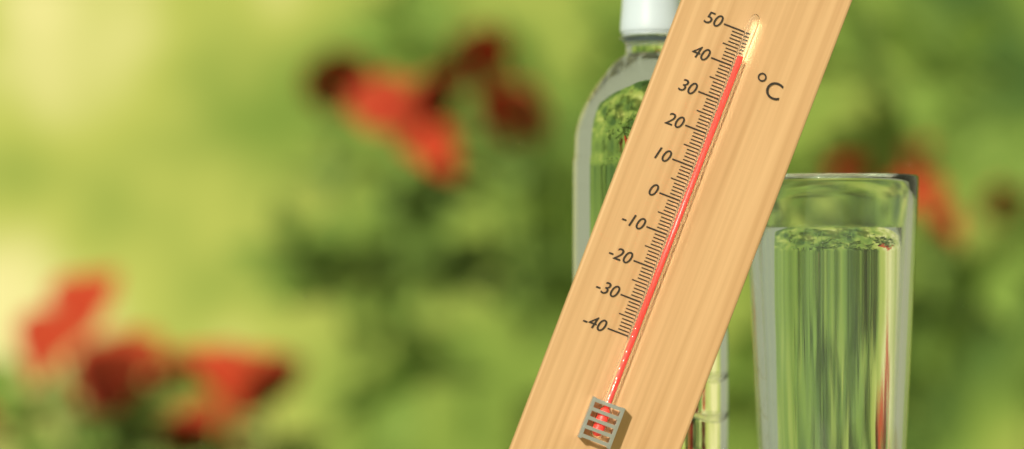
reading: 43 °C
